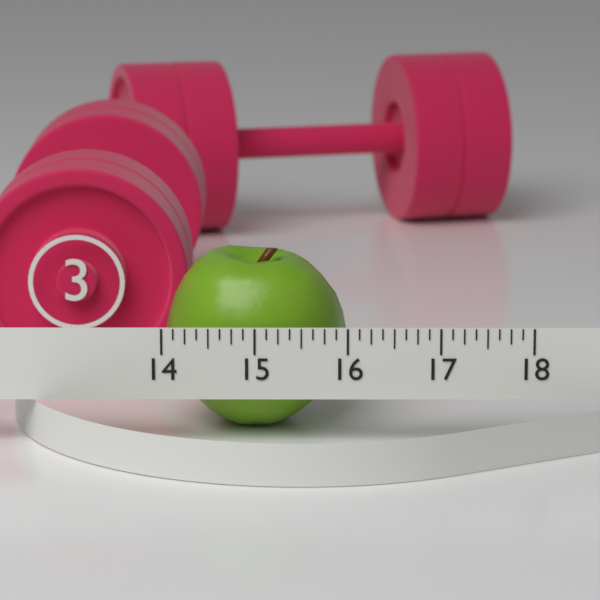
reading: 16.000 (no unit)
